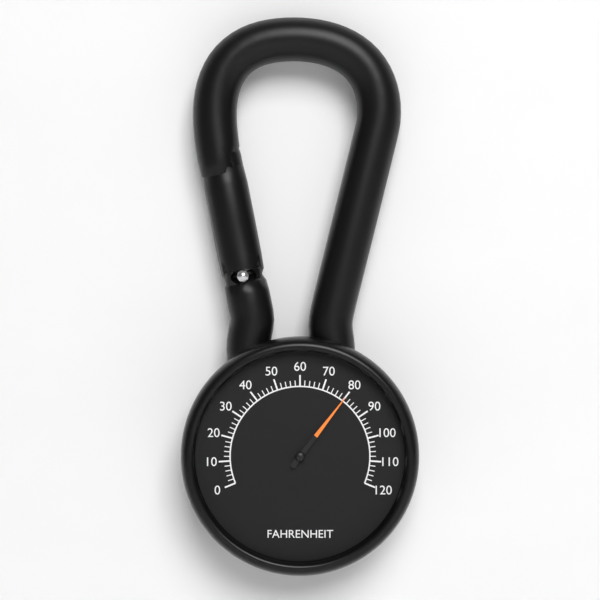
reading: 80 °F
